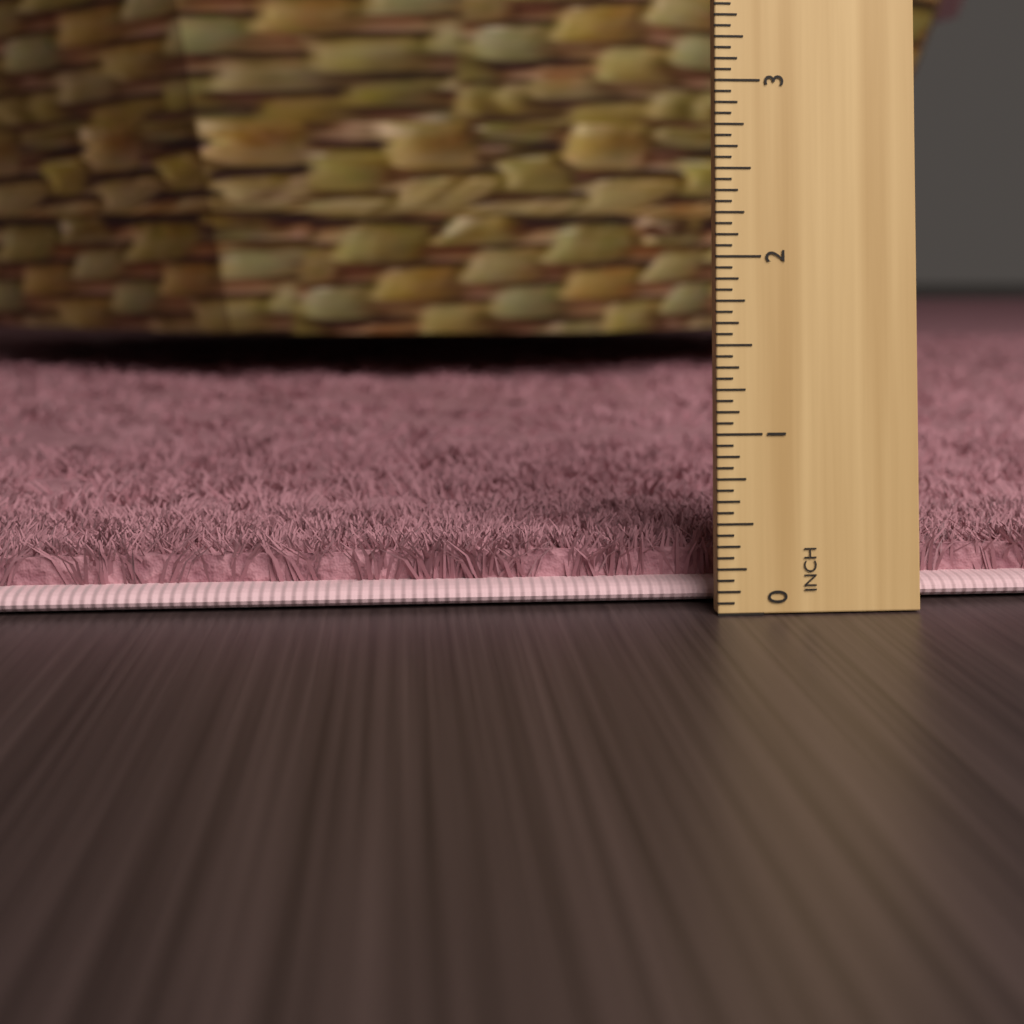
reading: 0.3750 inch
